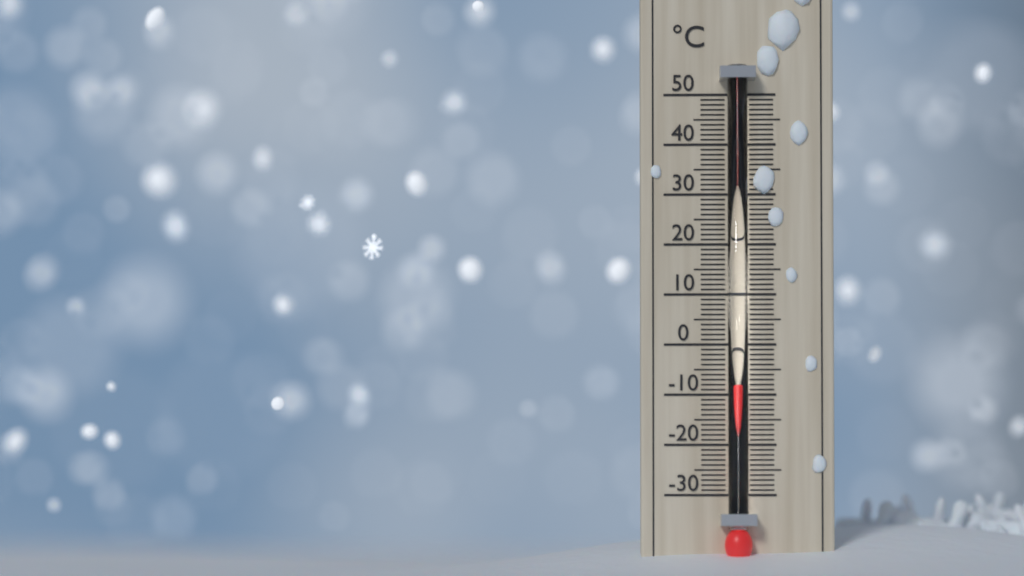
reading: -8 °C
